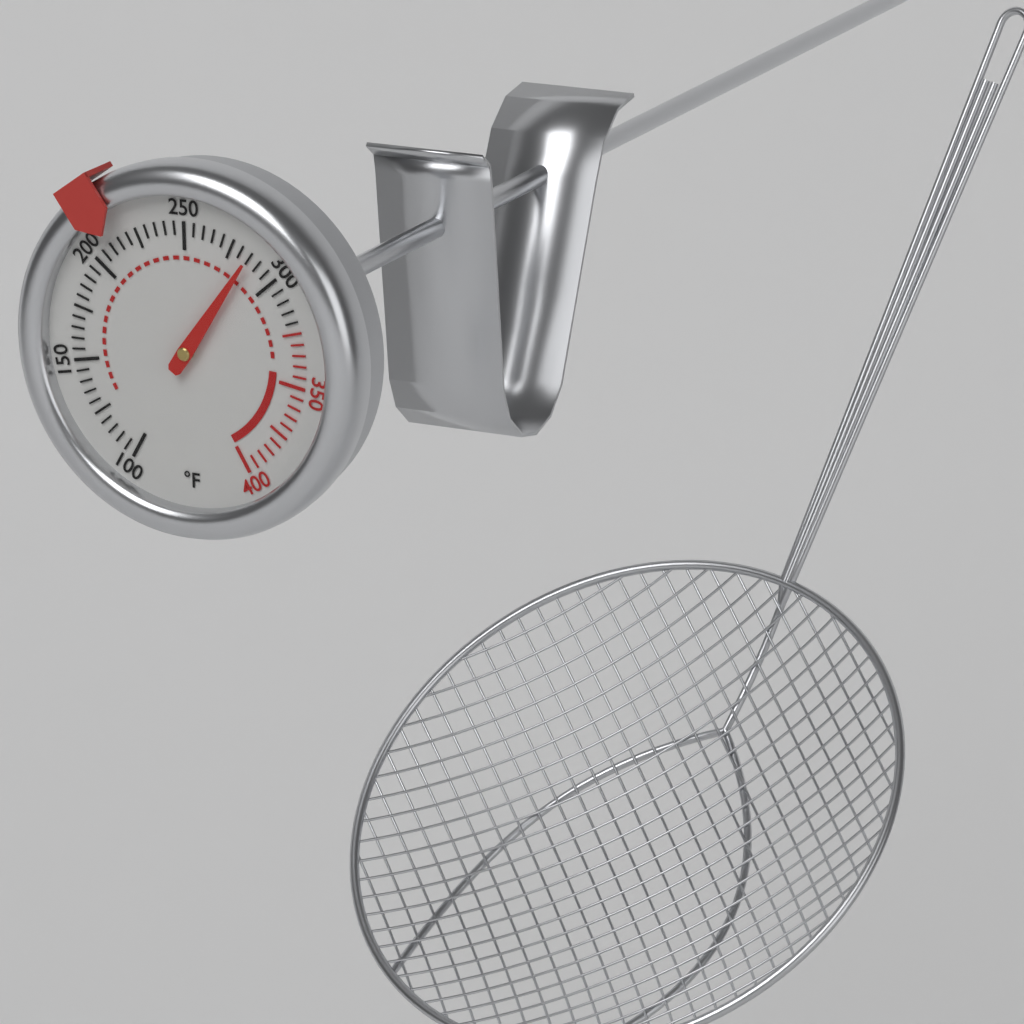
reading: 285 °F
